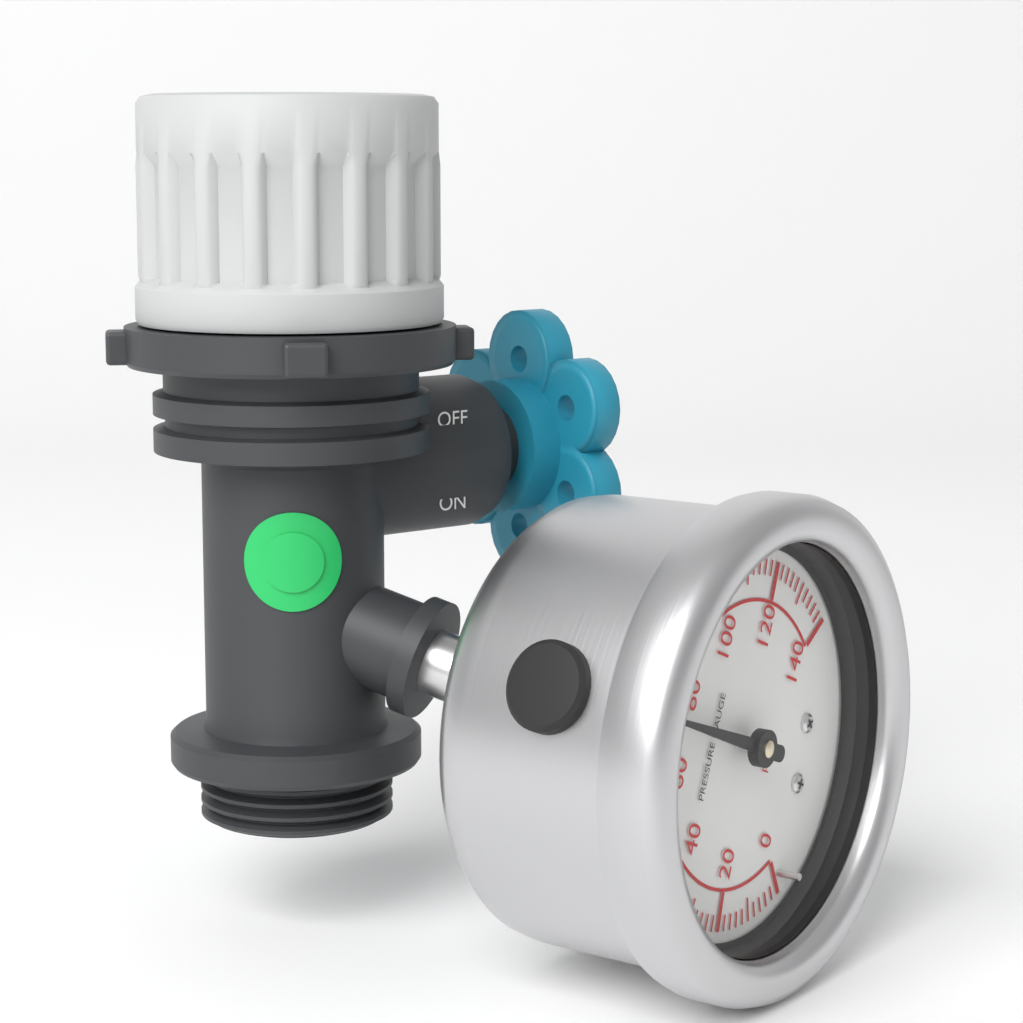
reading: 72 psi
